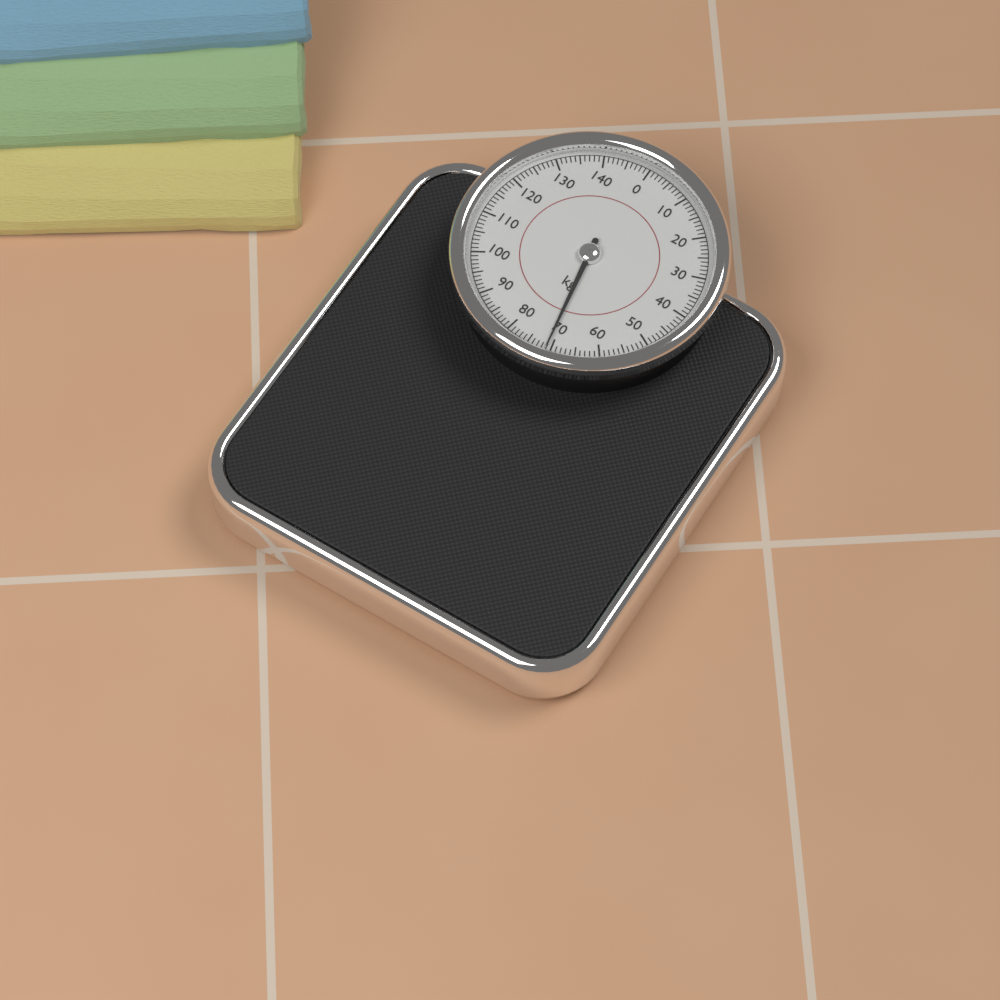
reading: 71 kg
